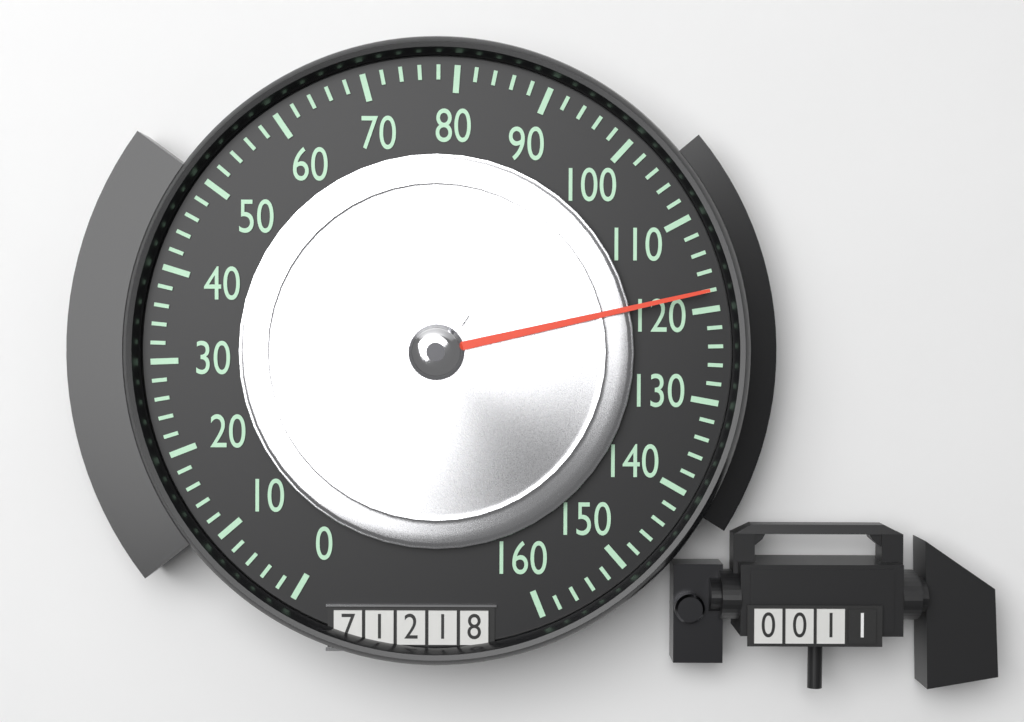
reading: 118 (no unit)
